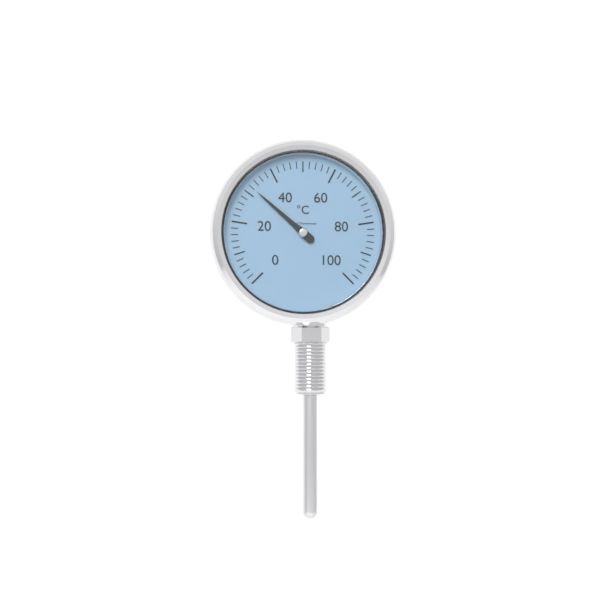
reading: 32 °C
